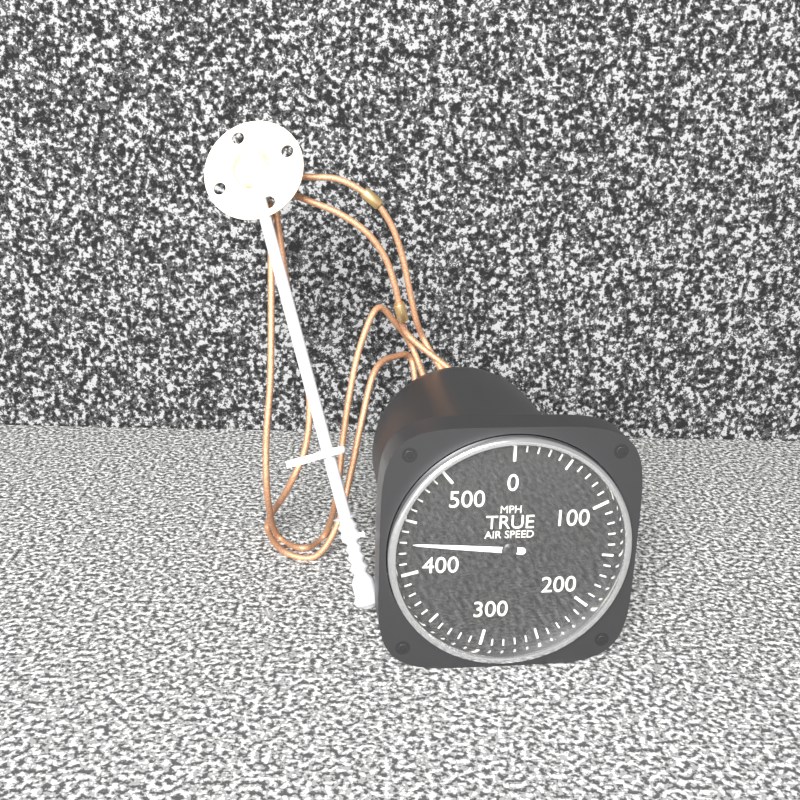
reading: 430 MPH
